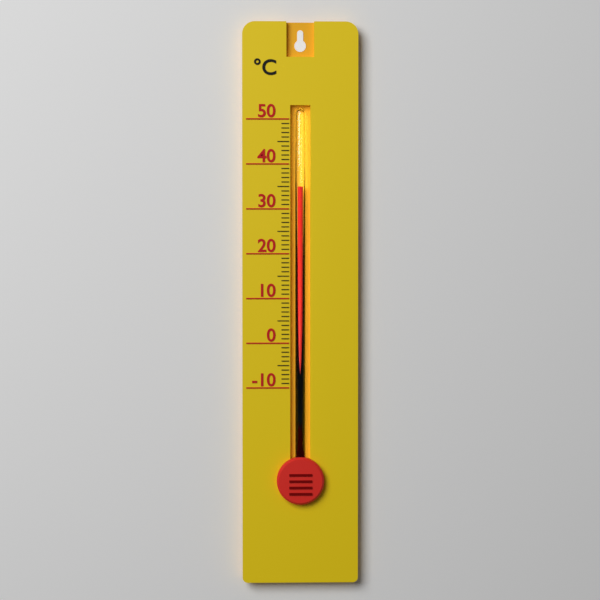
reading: 35 °C
